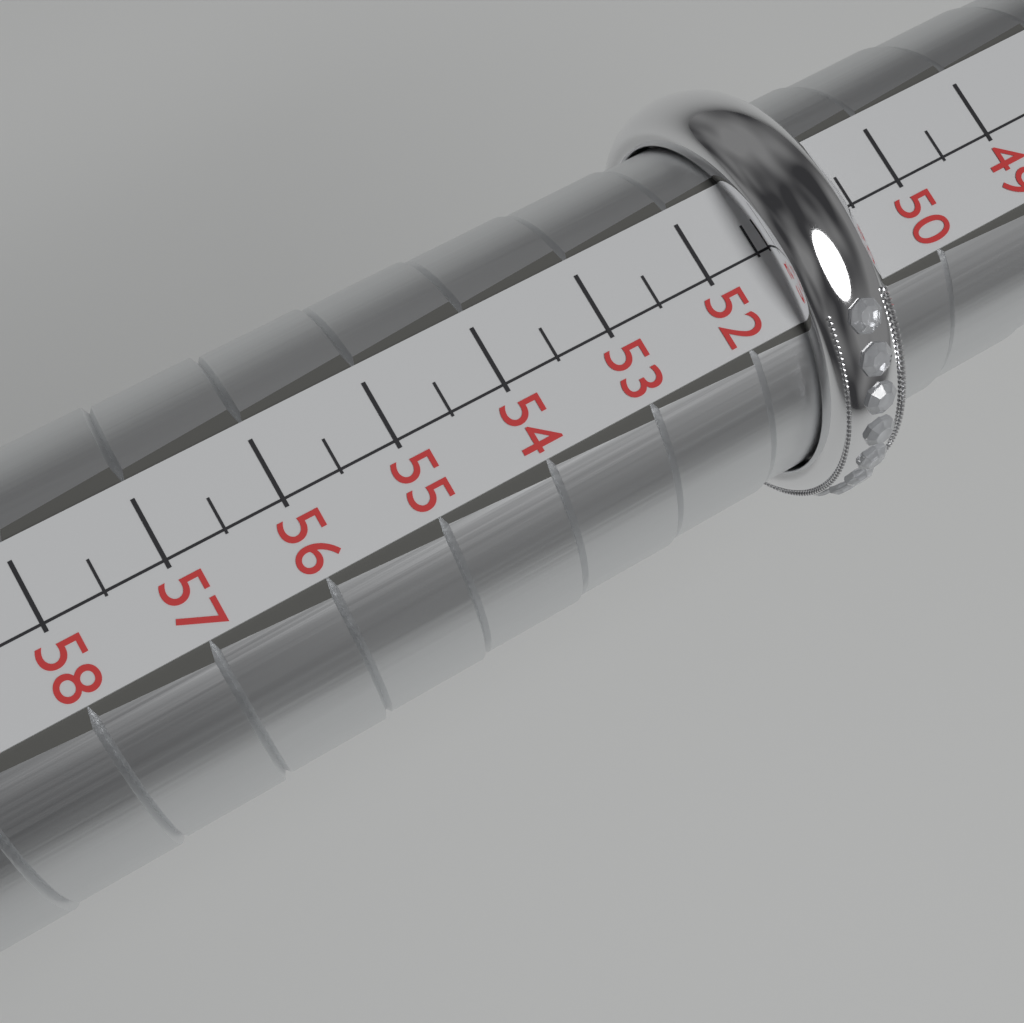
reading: 51.5 (no unit)
